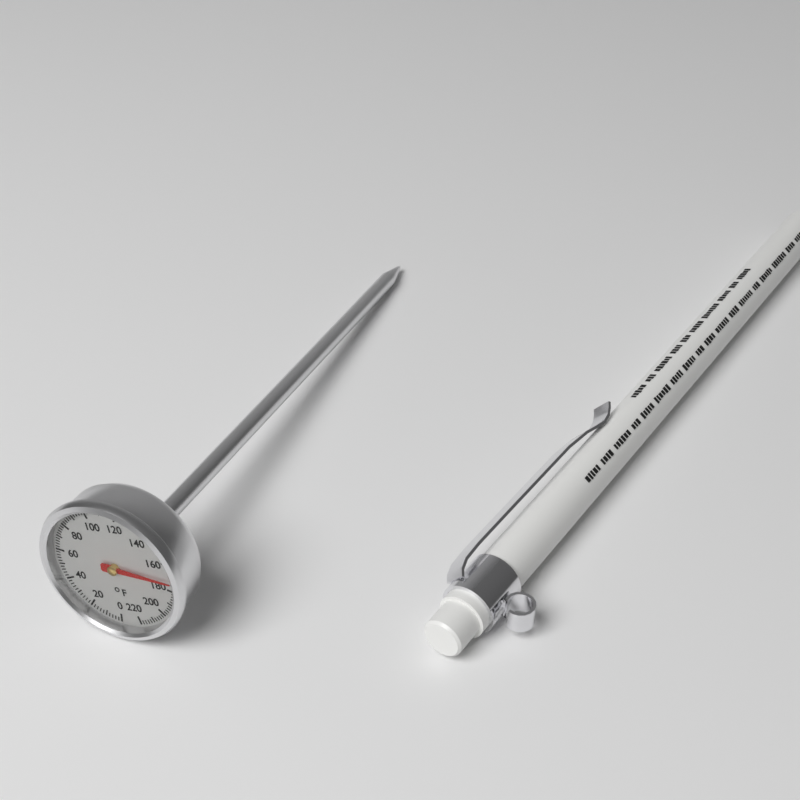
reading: 174 °F
